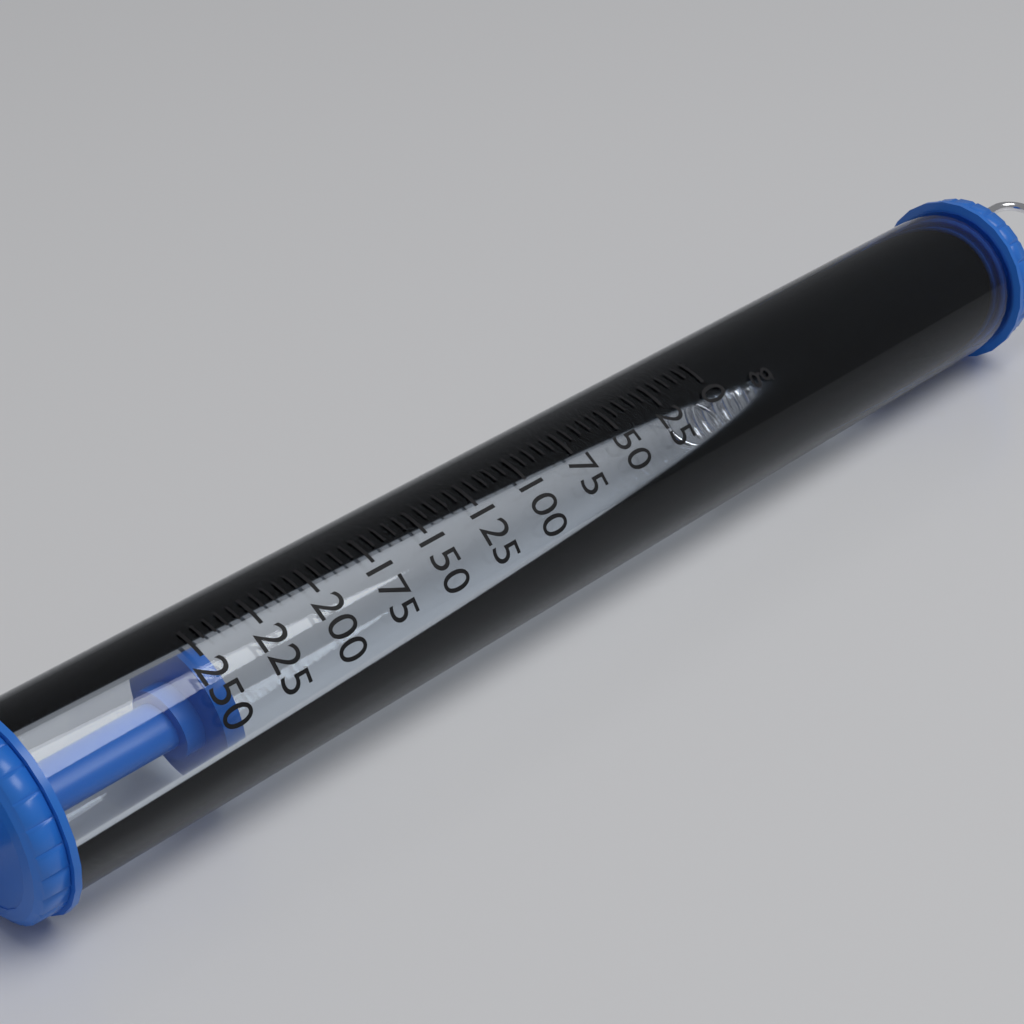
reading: 245 g
